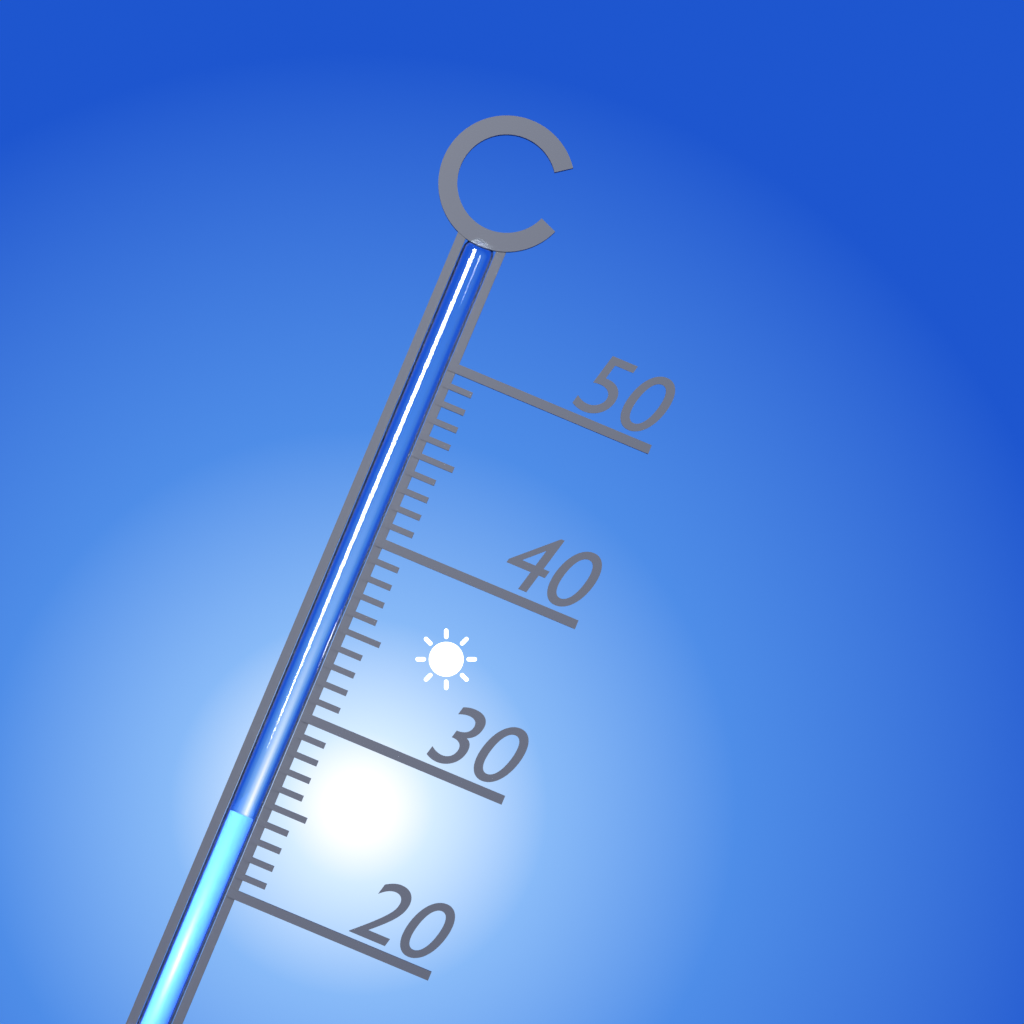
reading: 24 °C
